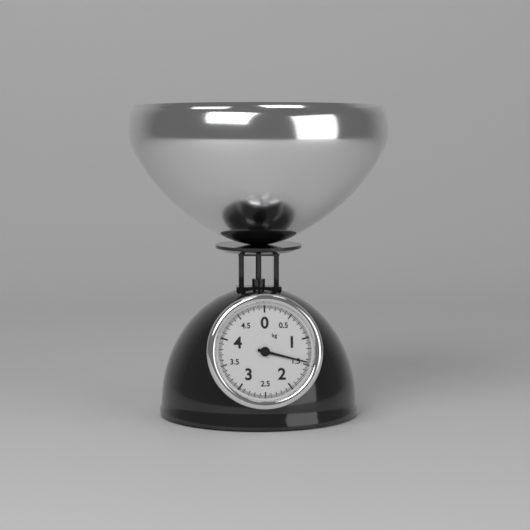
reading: 1.450 kg
